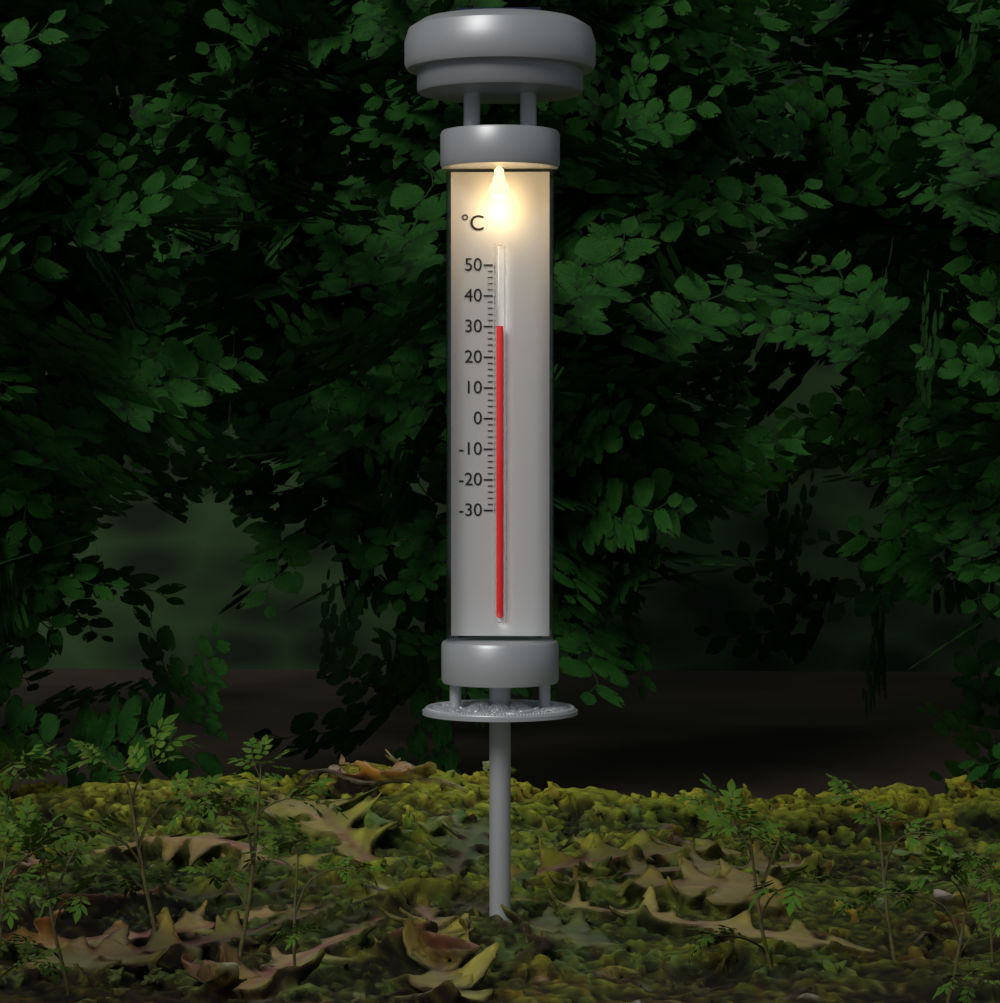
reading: 30 °C
